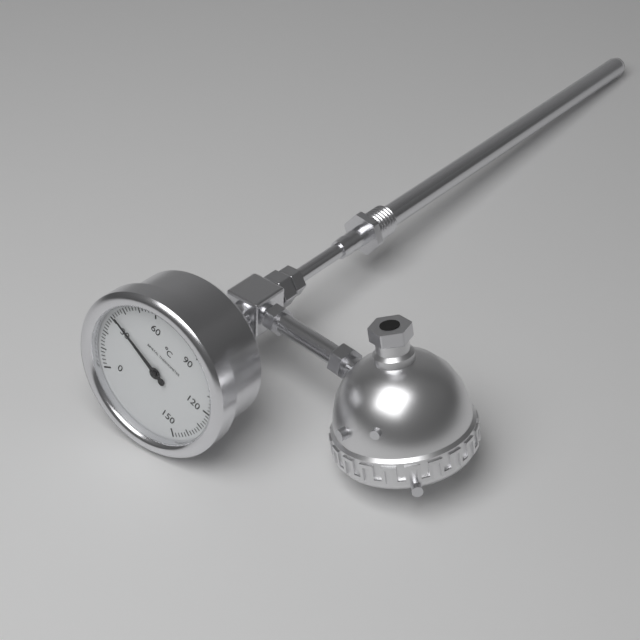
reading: 32 °C
